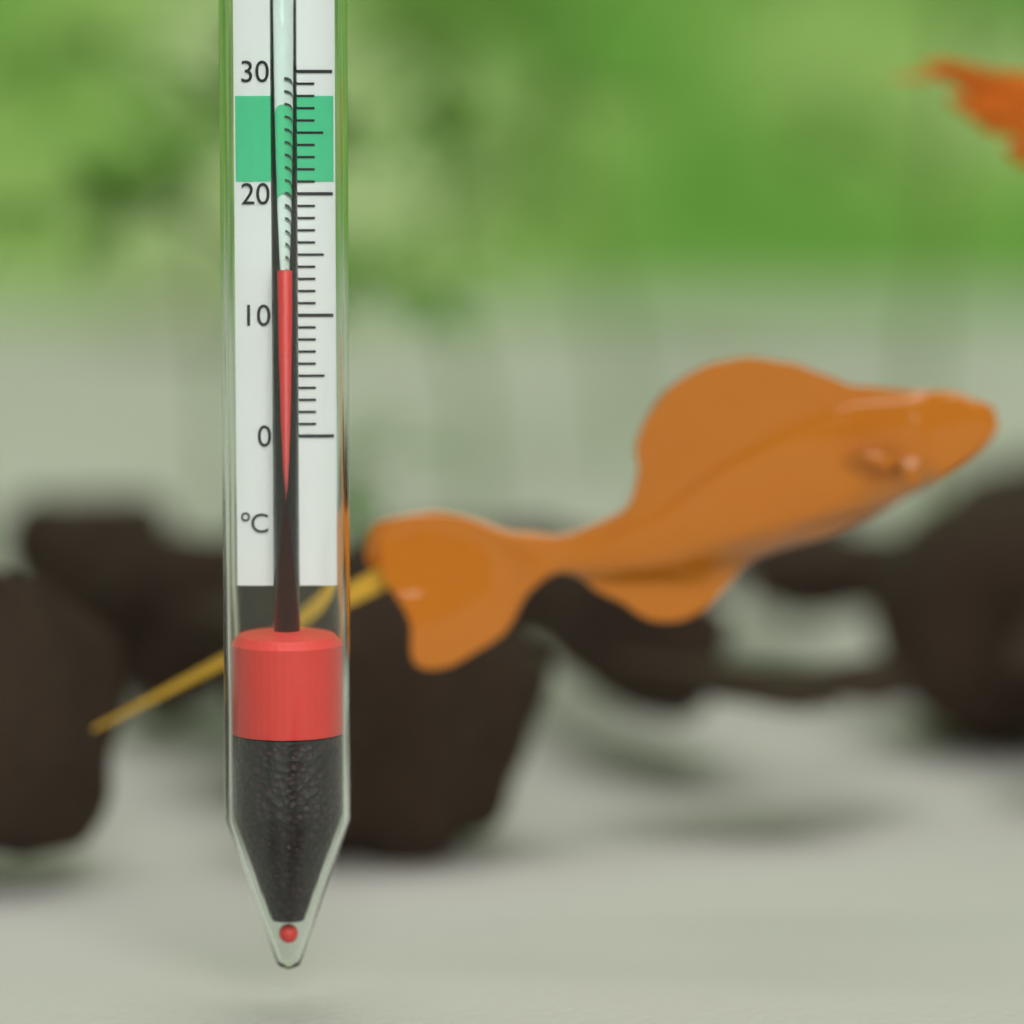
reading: 14 °C
